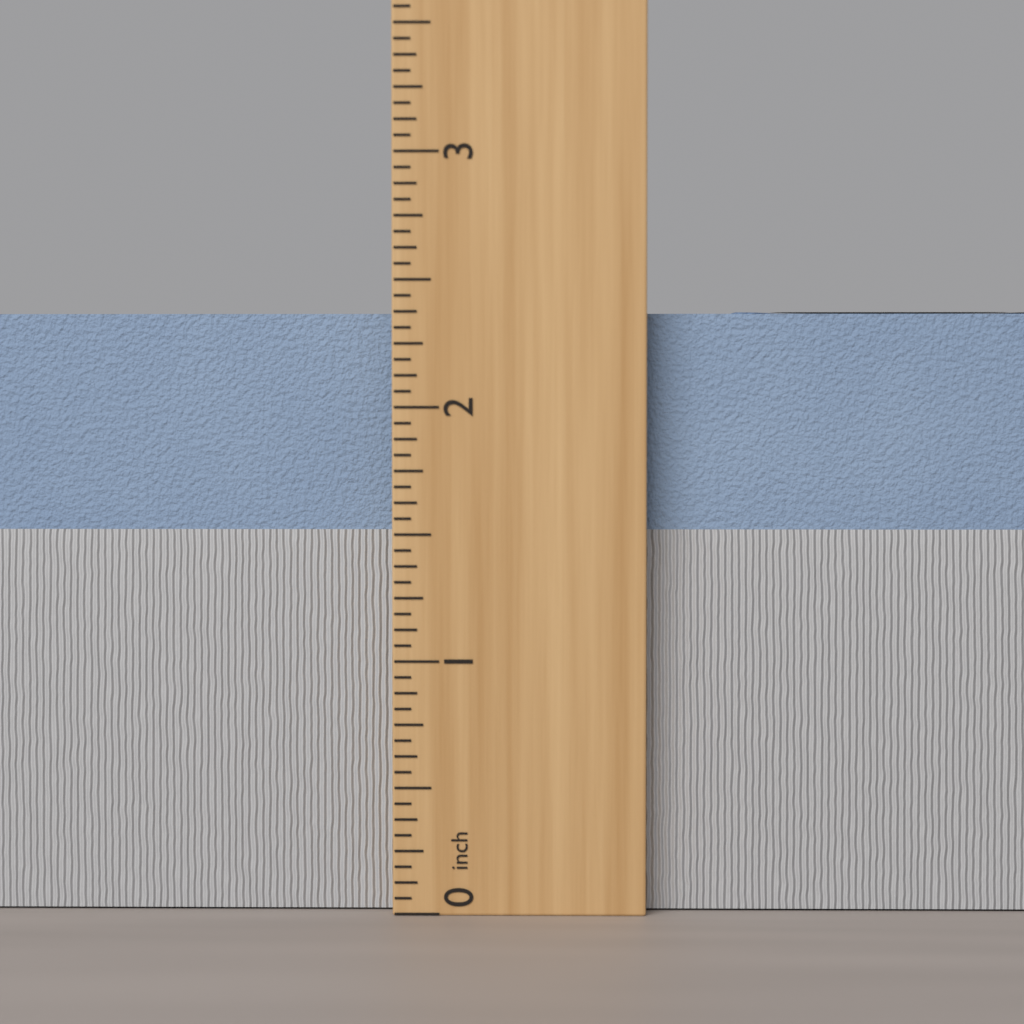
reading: 2.3750 inch
